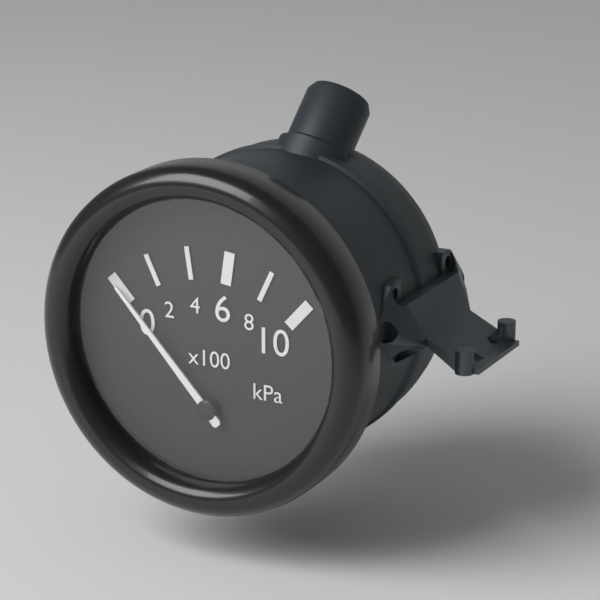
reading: 0 kPa
